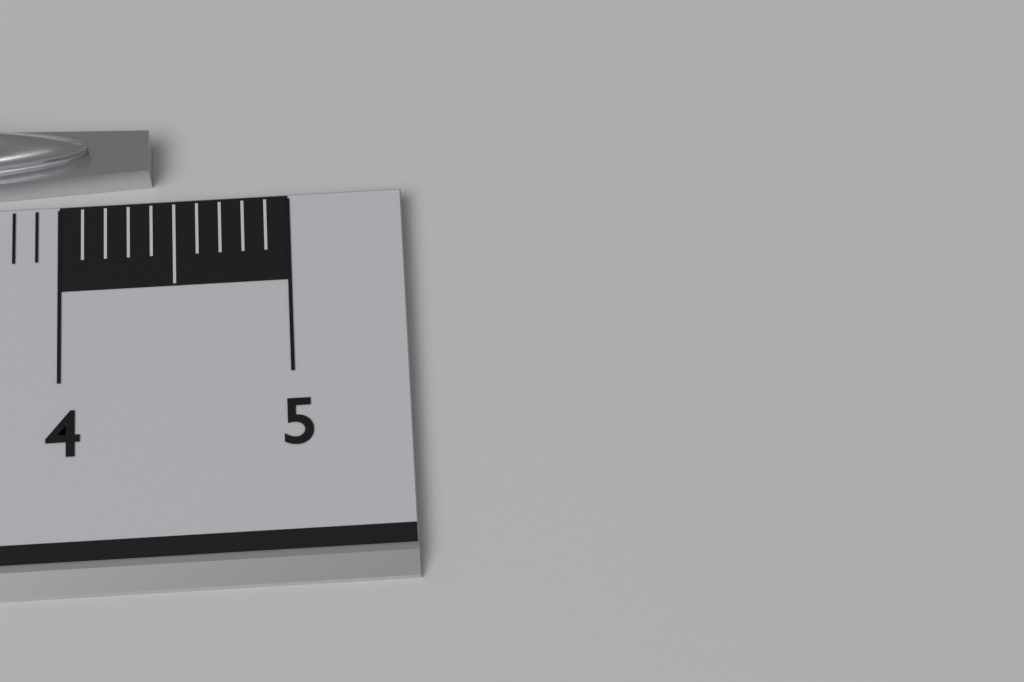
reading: 4.4 cm
